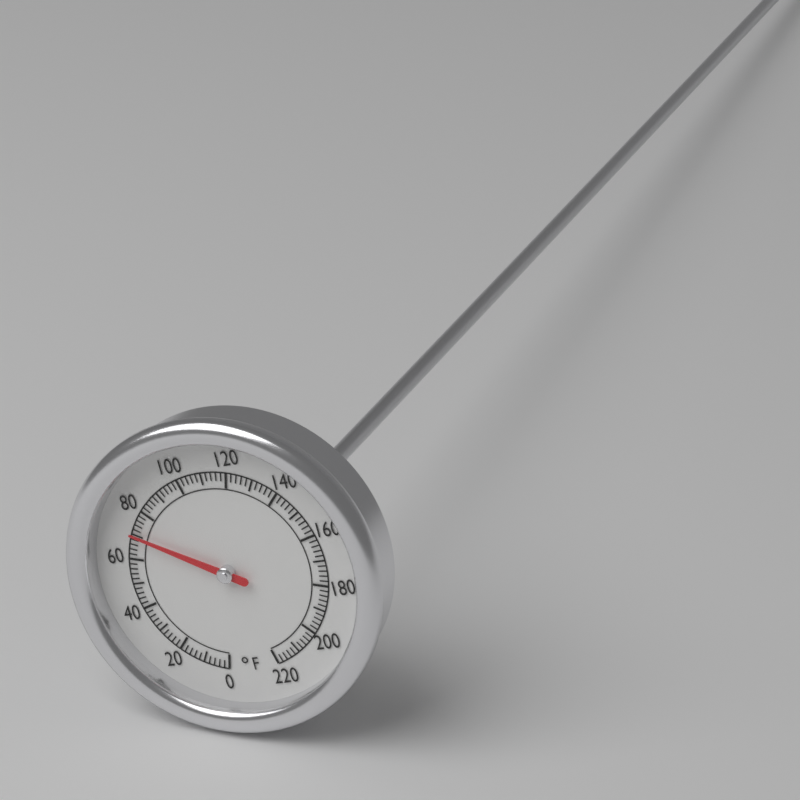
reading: 70 °F
